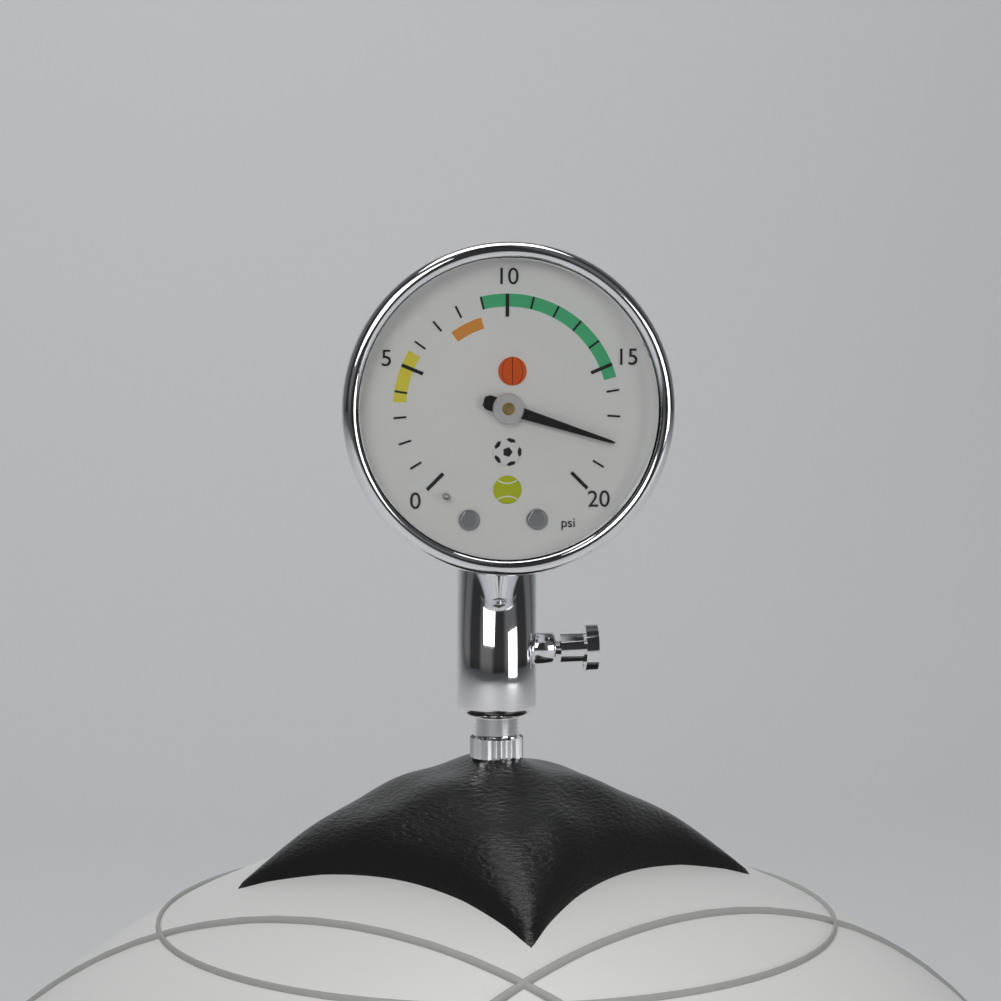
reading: 18 psi
